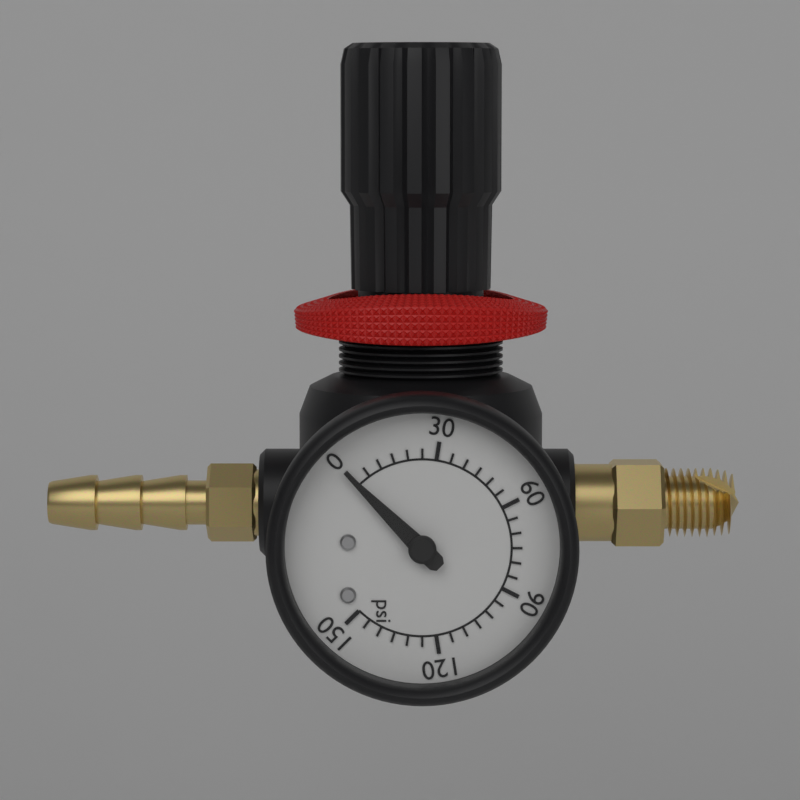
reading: 0 psi
